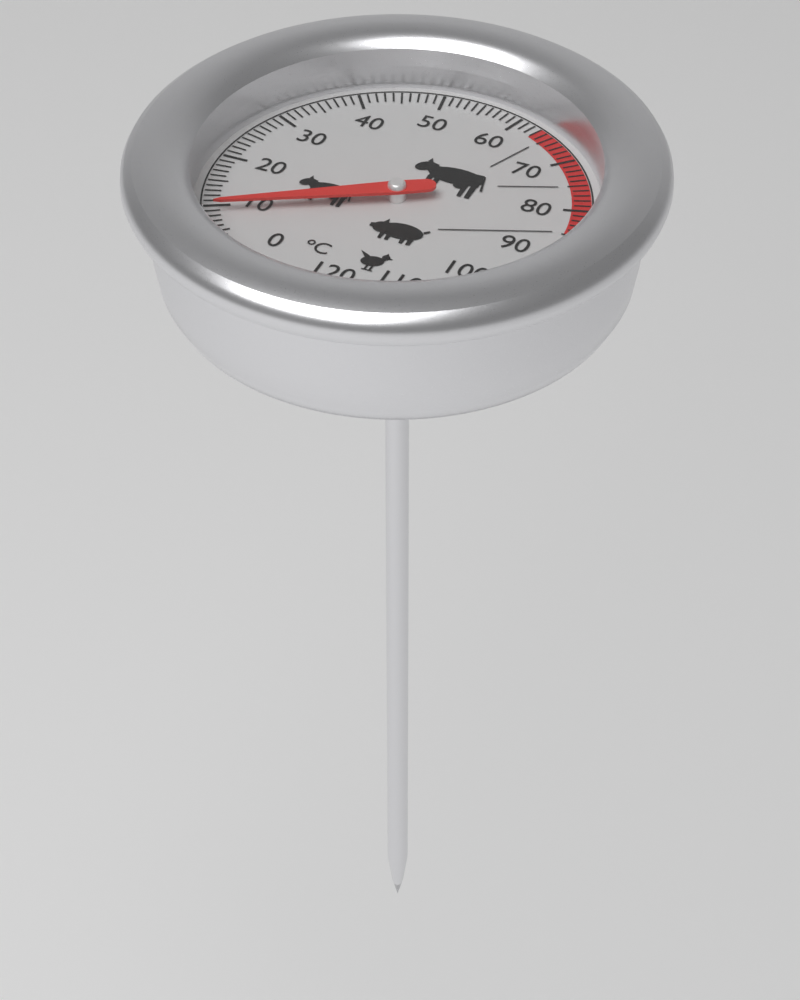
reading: 9 °C
